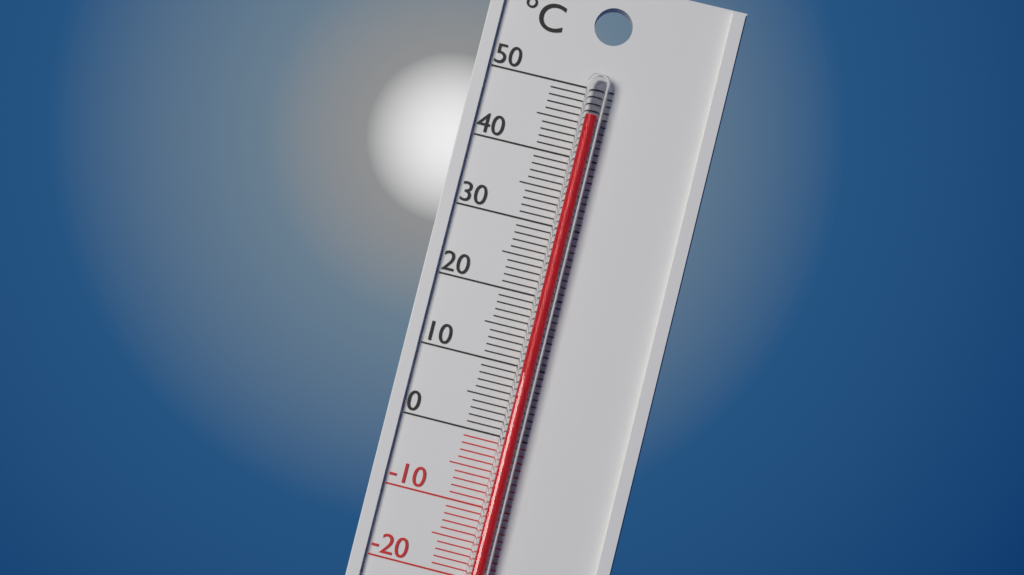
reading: 46 °C
